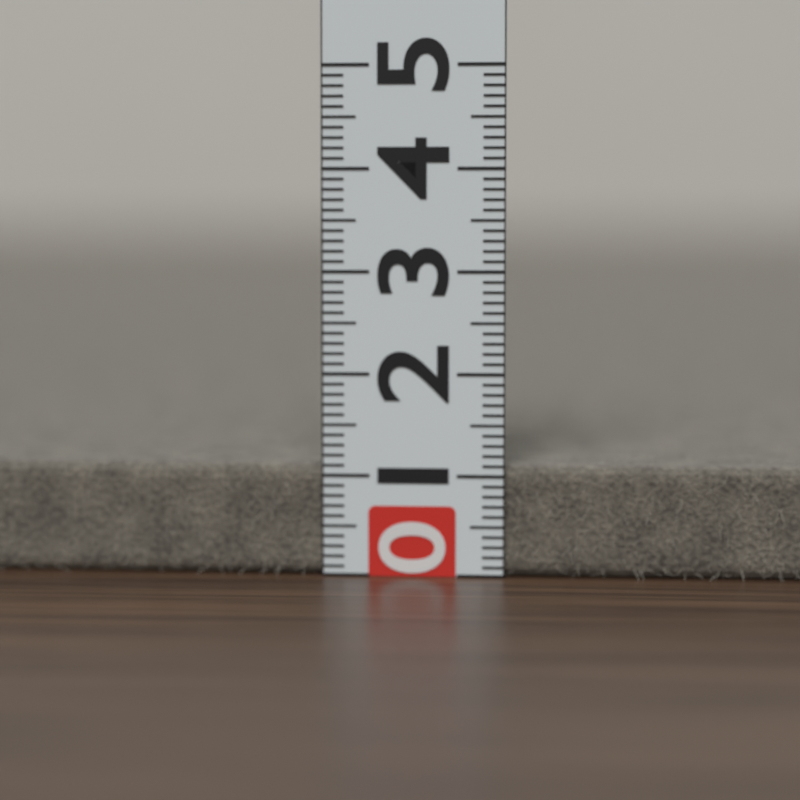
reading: 1.1 (no unit)
